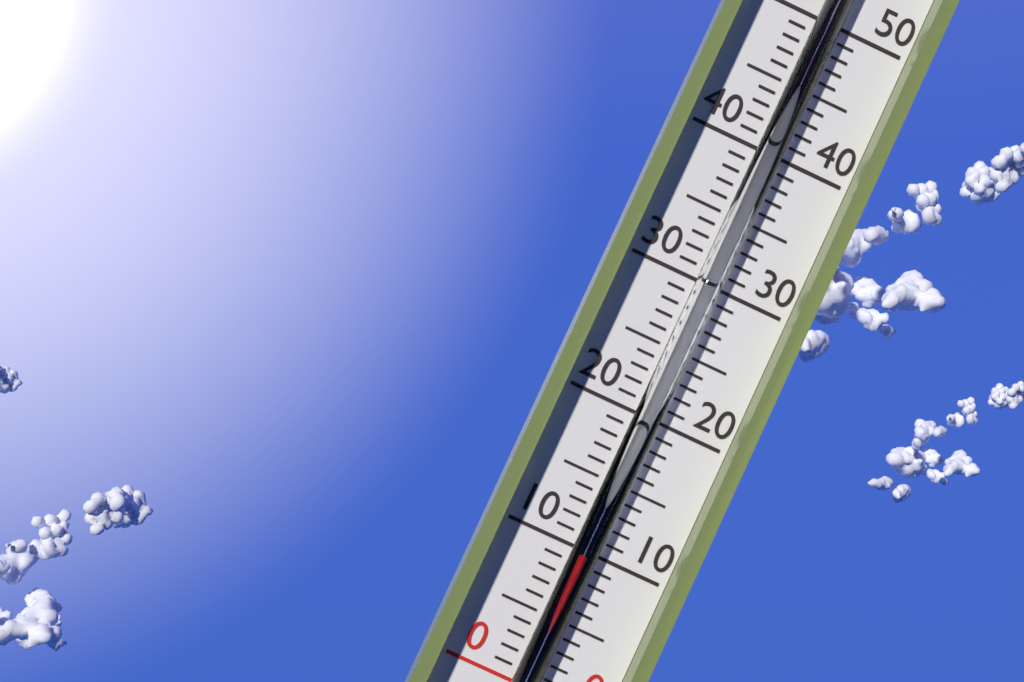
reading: 10 °C
